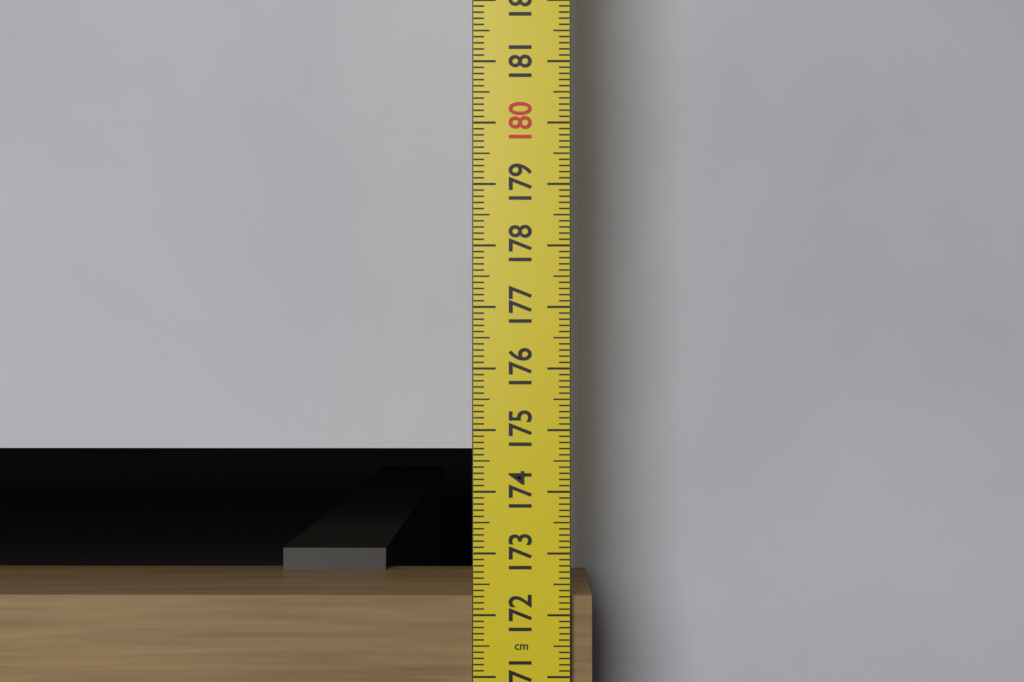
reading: 172.3 cm
